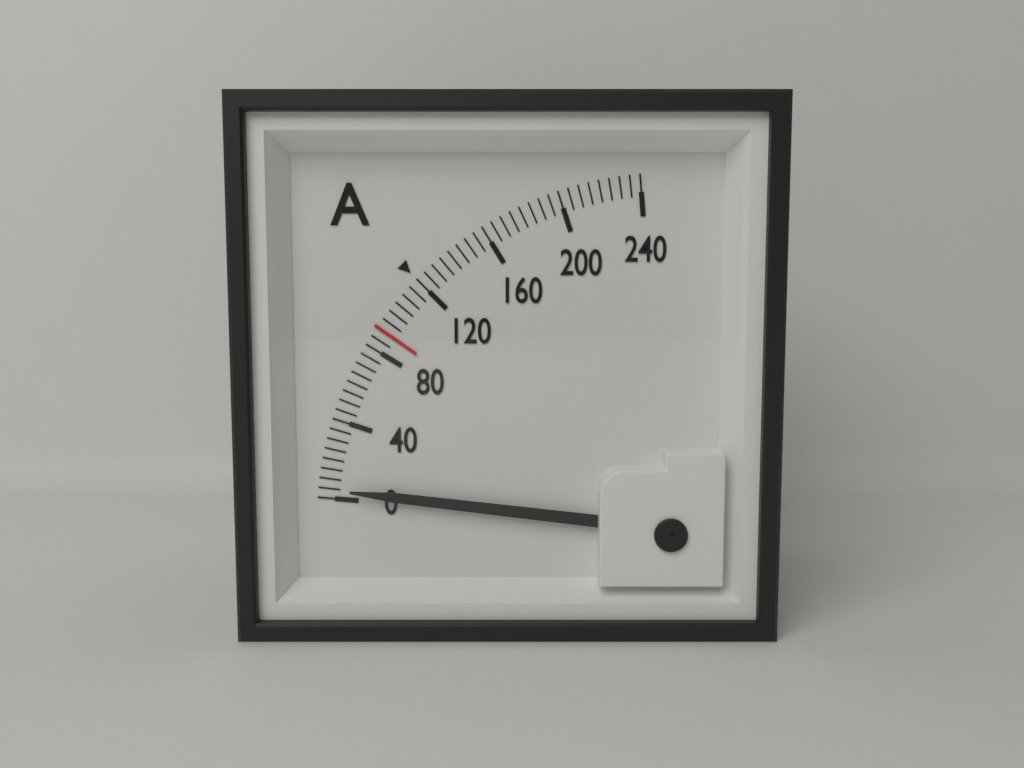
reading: 5 A
